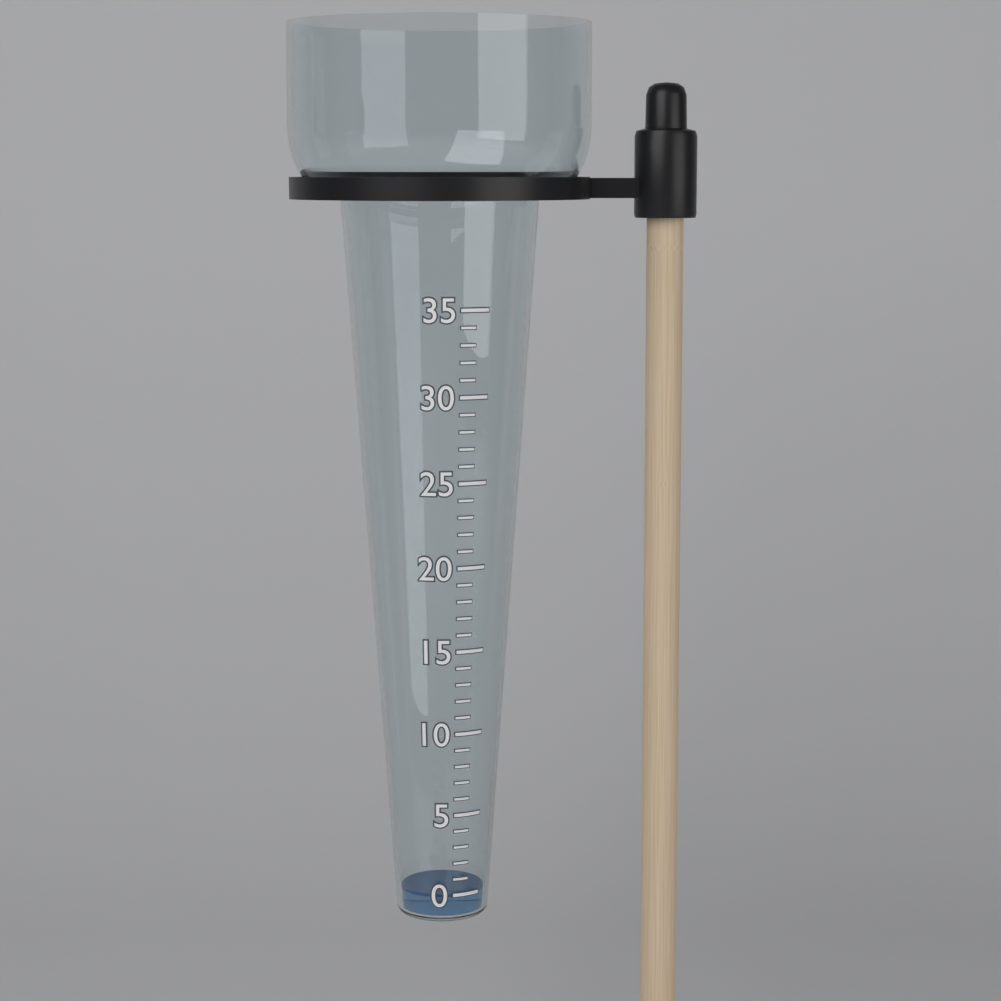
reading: 0 (no unit)
